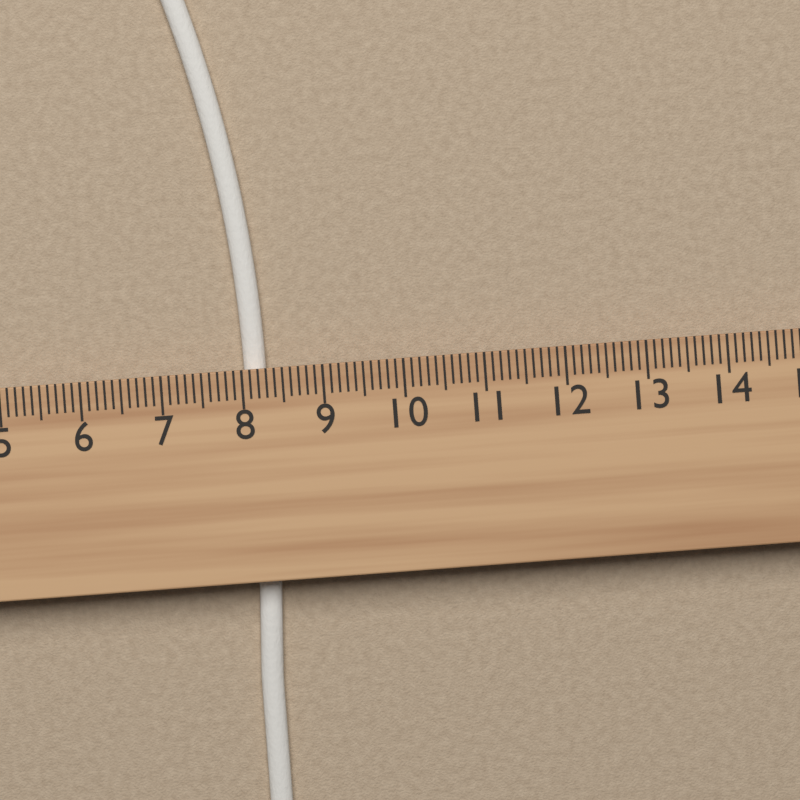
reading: 8.3 cm
